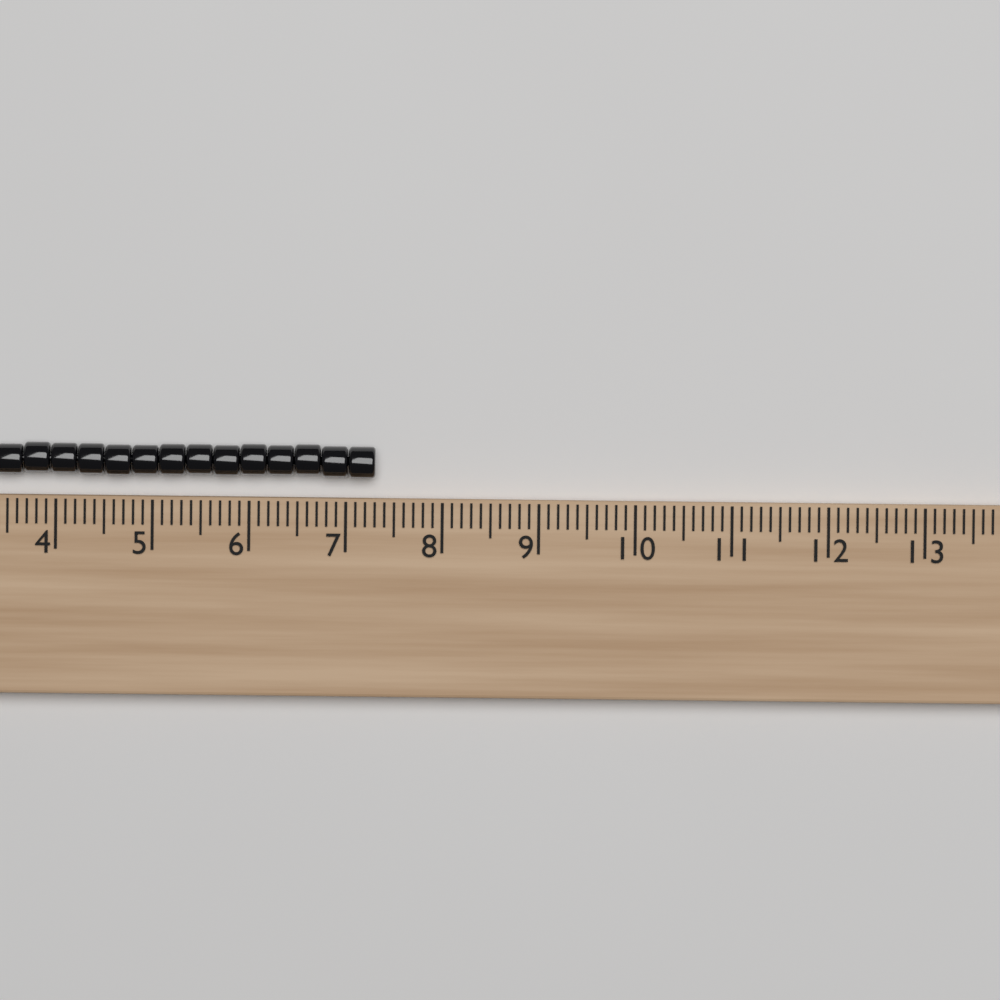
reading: 7.3 (no unit)
